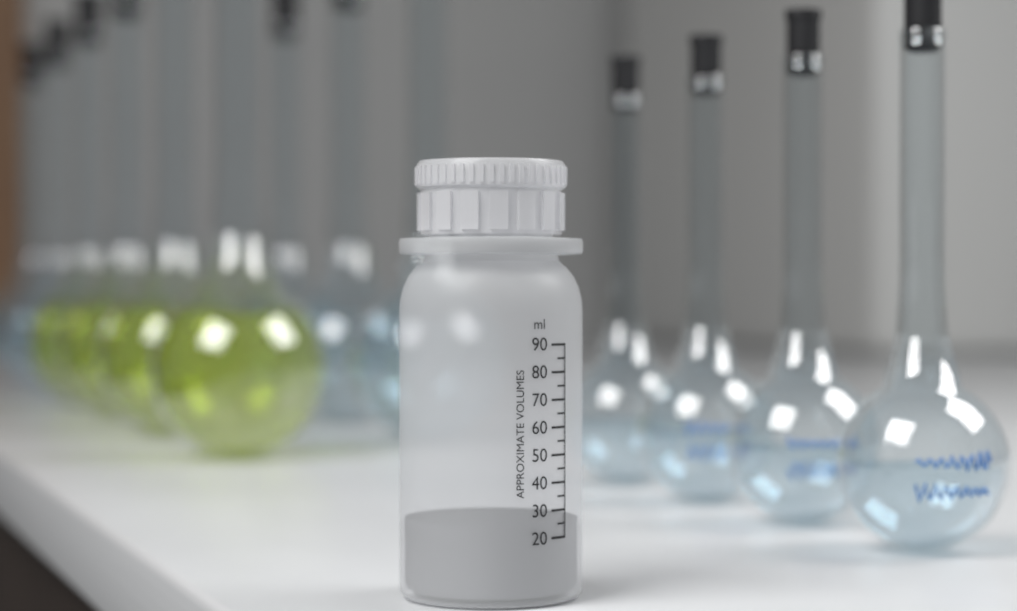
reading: 25 ml
